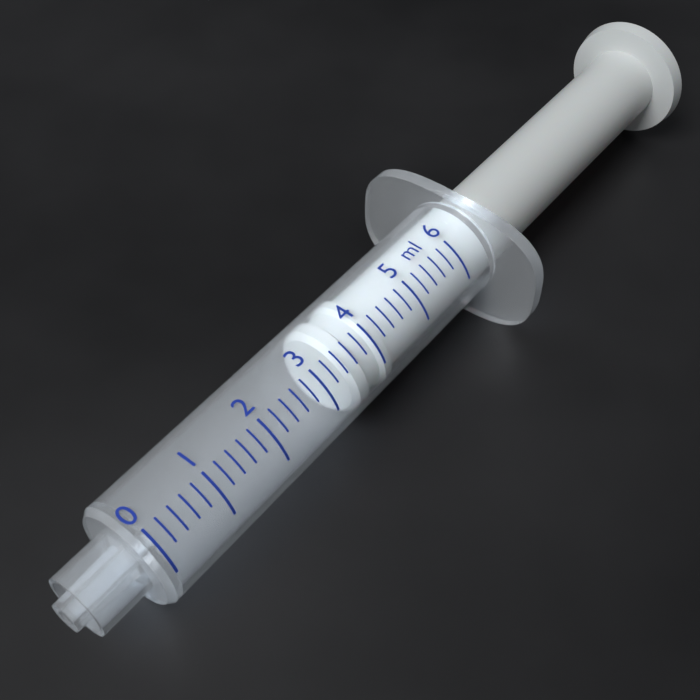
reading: 3.4 ml
